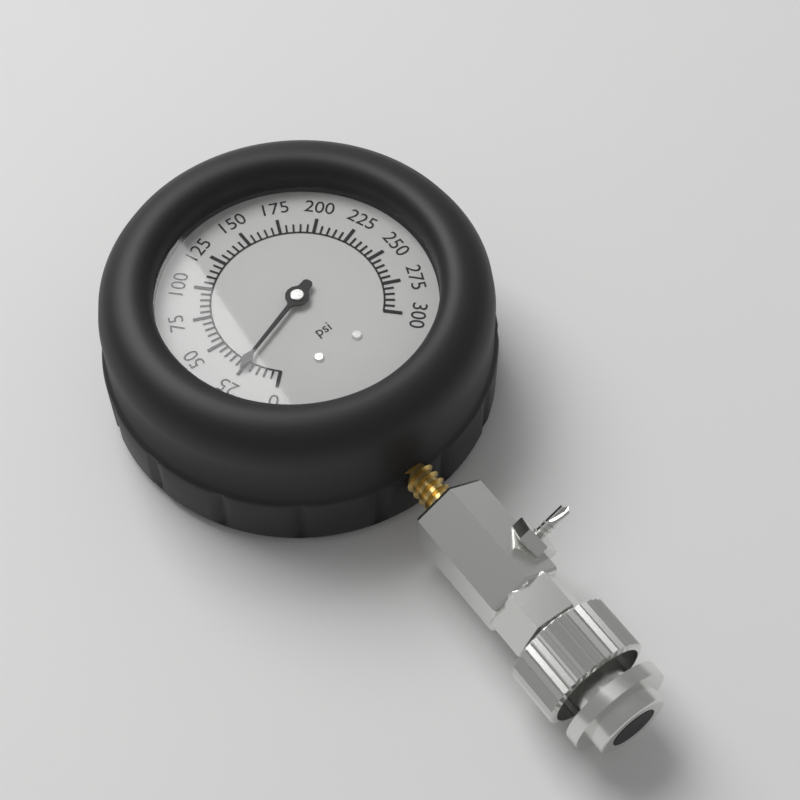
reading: 25 psi
